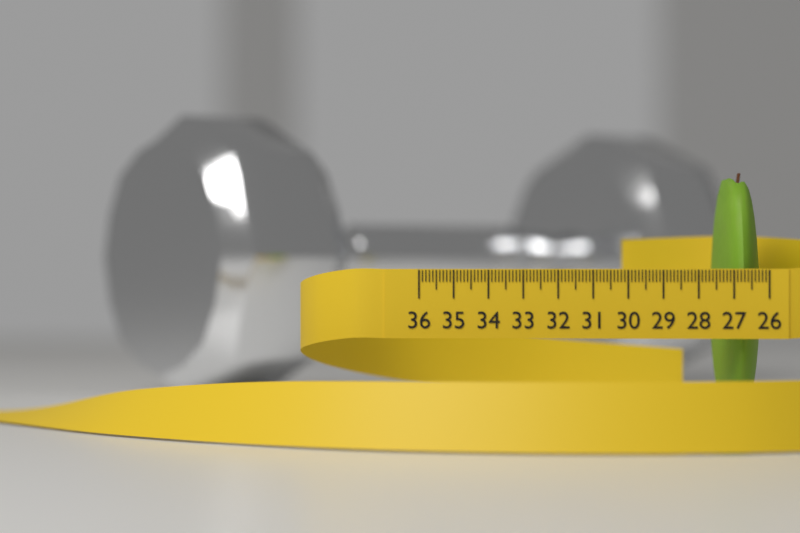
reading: 27.4 (no unit)
